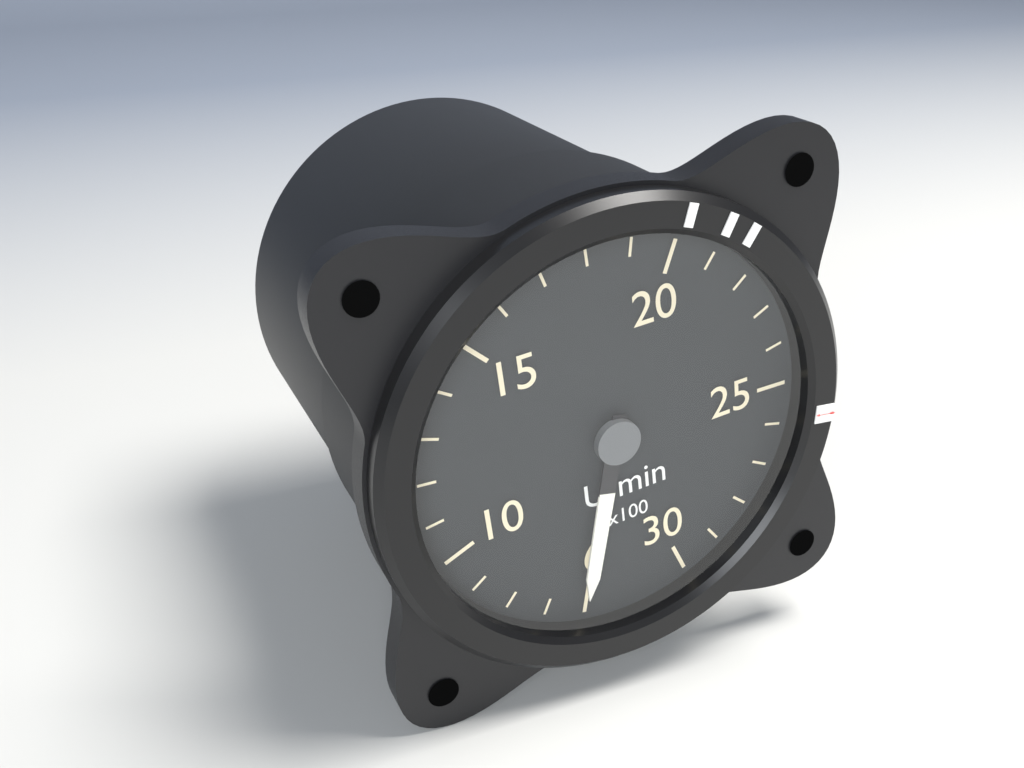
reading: 600 U/min
